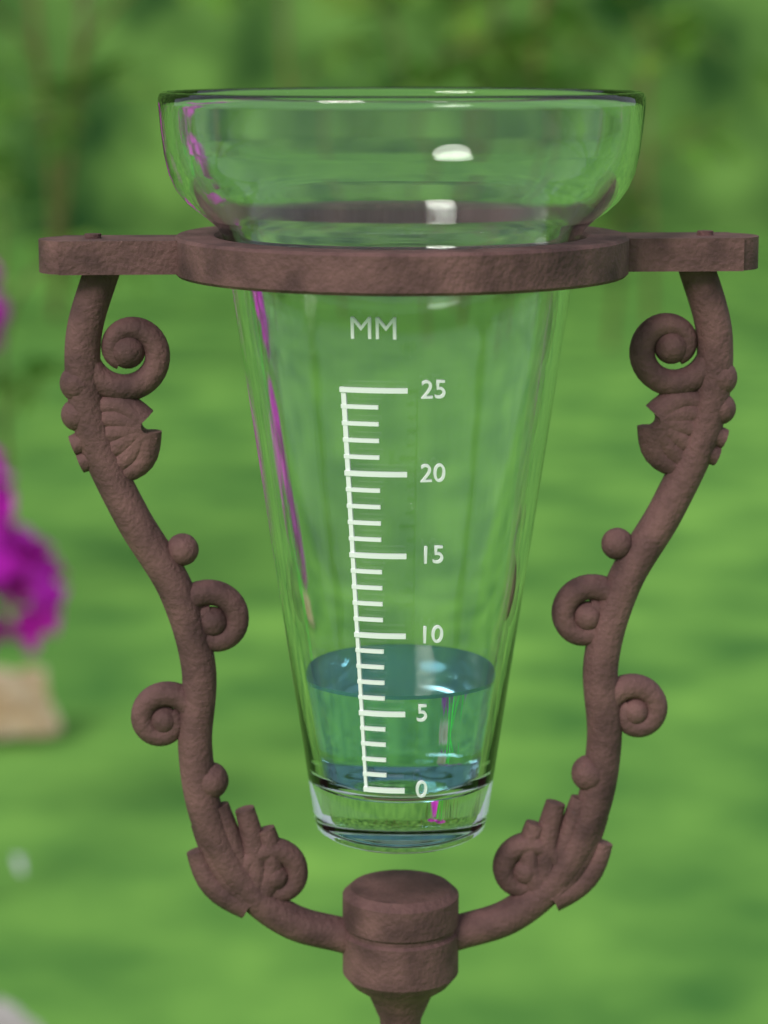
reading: 6 mm
